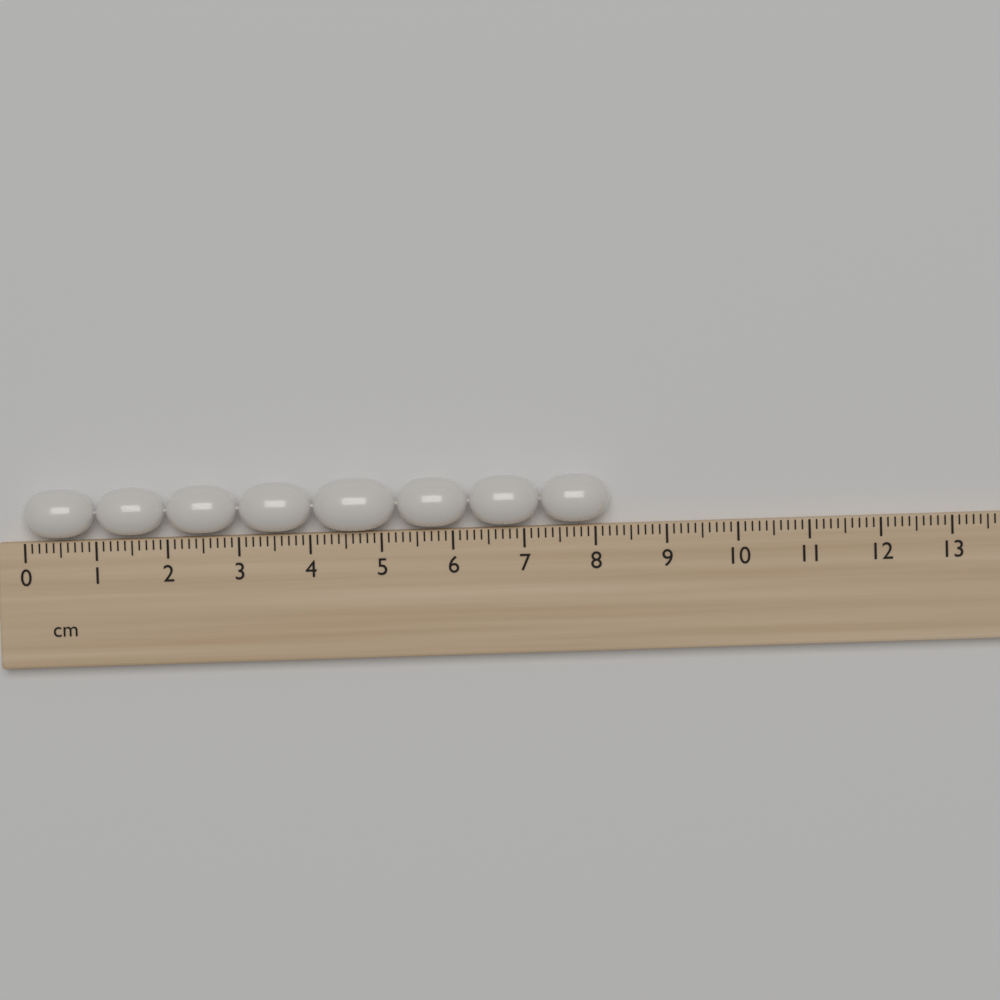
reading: 8.2 cm
